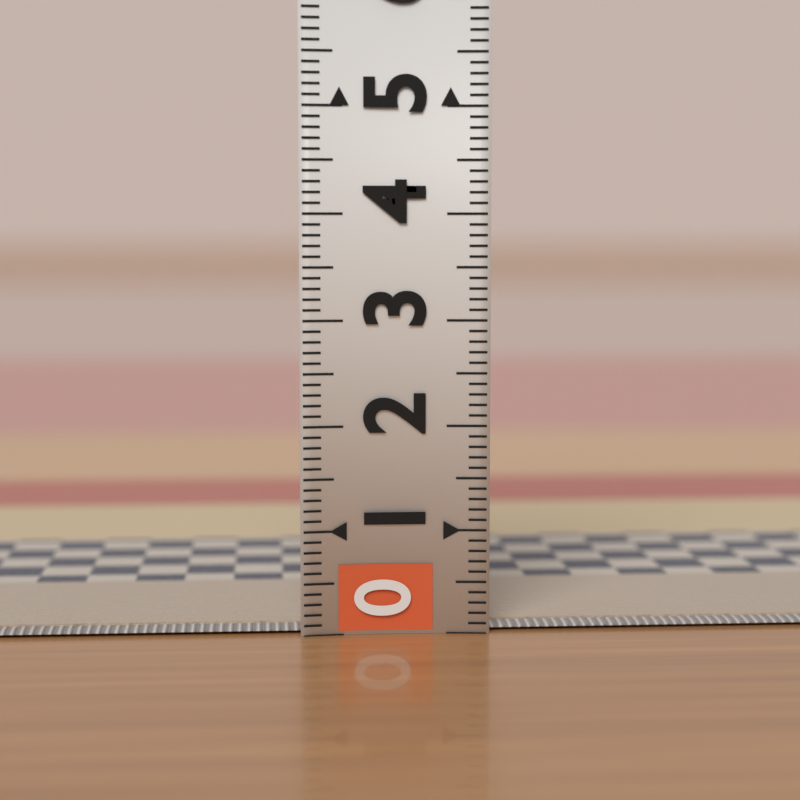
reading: 0.1 (no unit)
